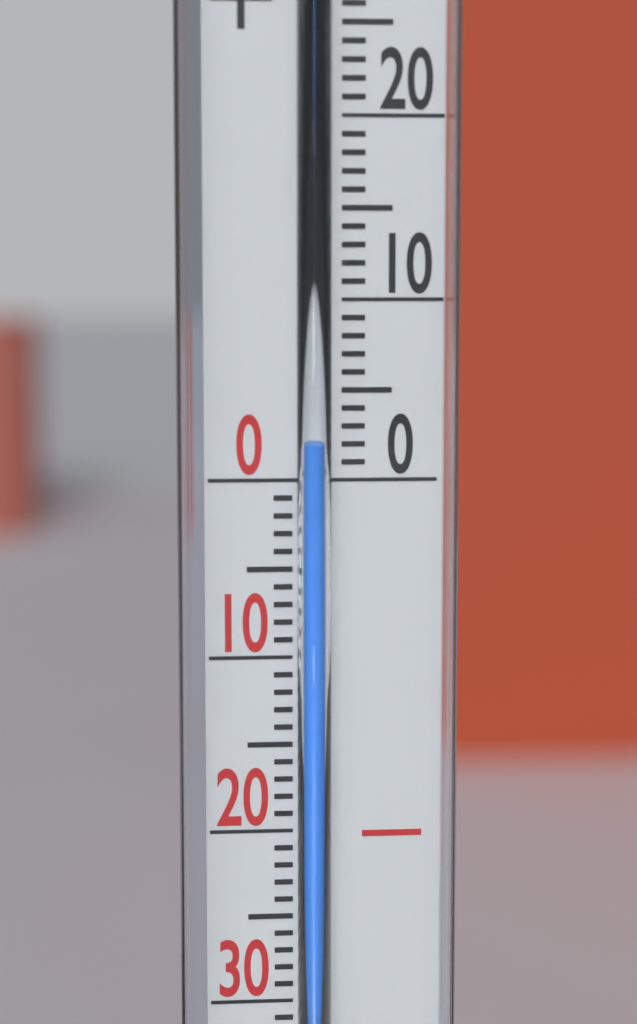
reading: 2 °C
